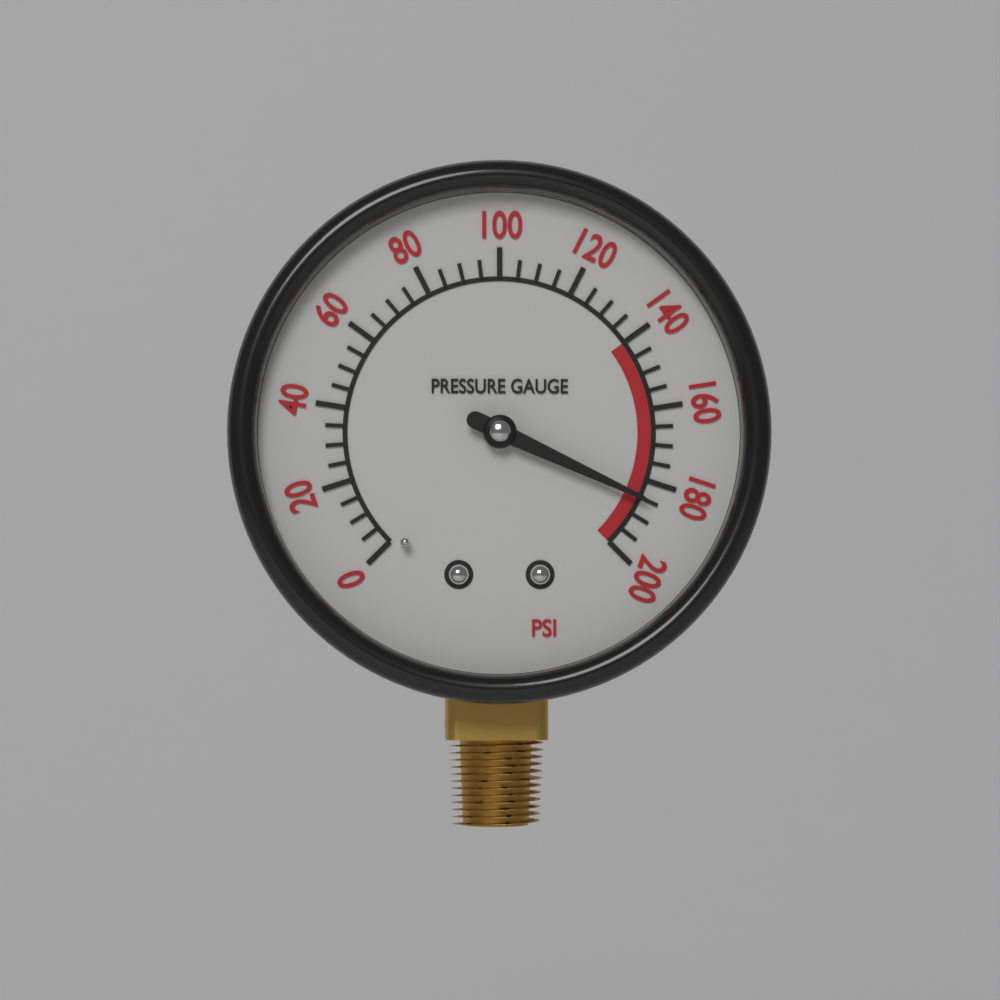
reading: 185 psi
